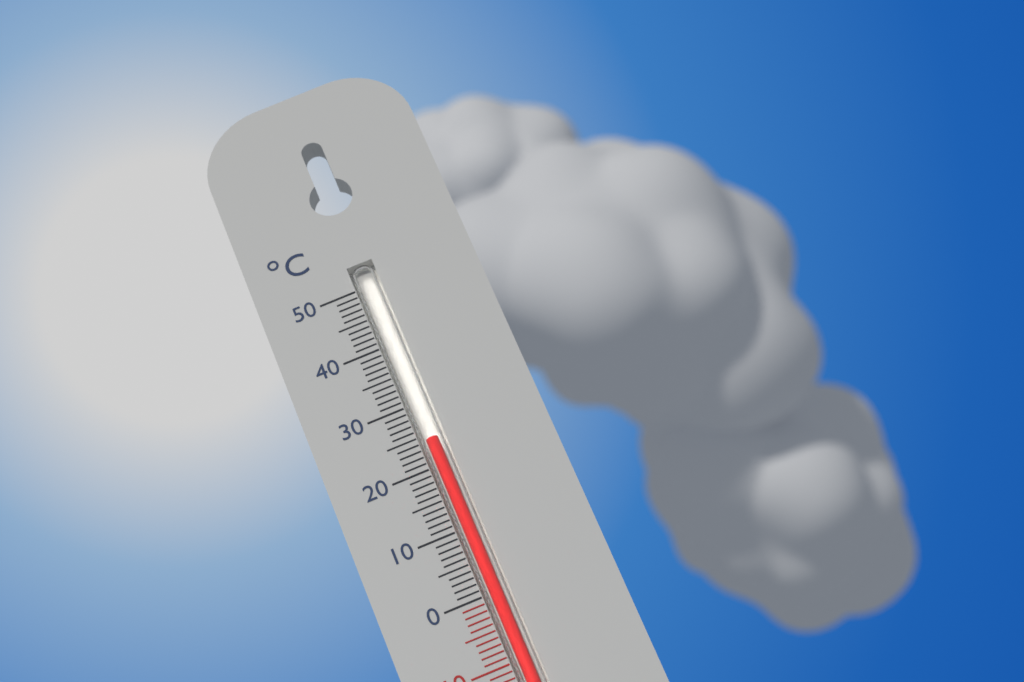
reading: 24 °C
